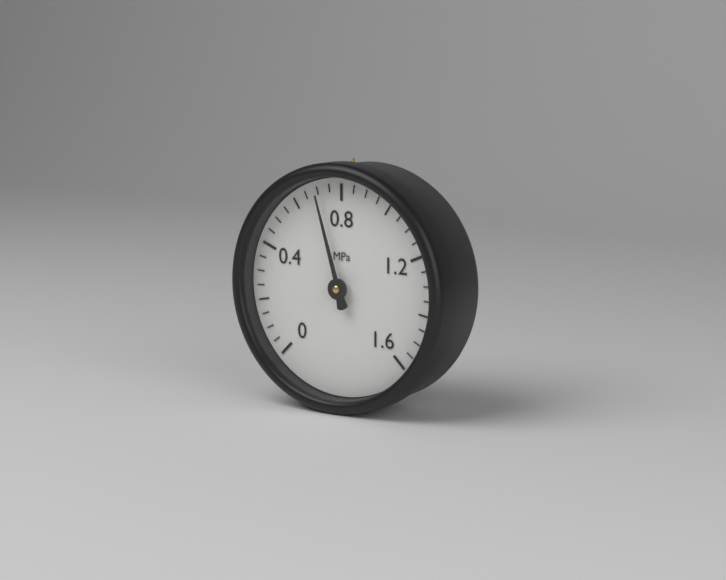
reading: 0.70 MPa
